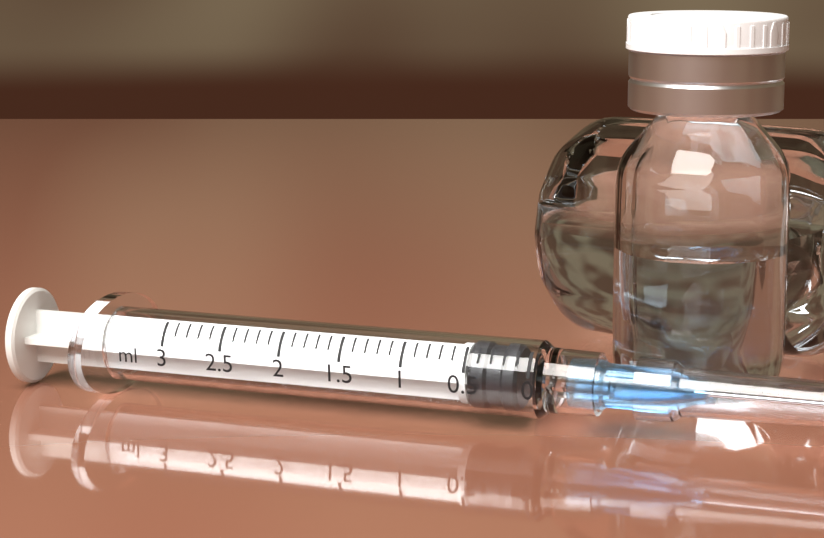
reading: 0.1 ml
